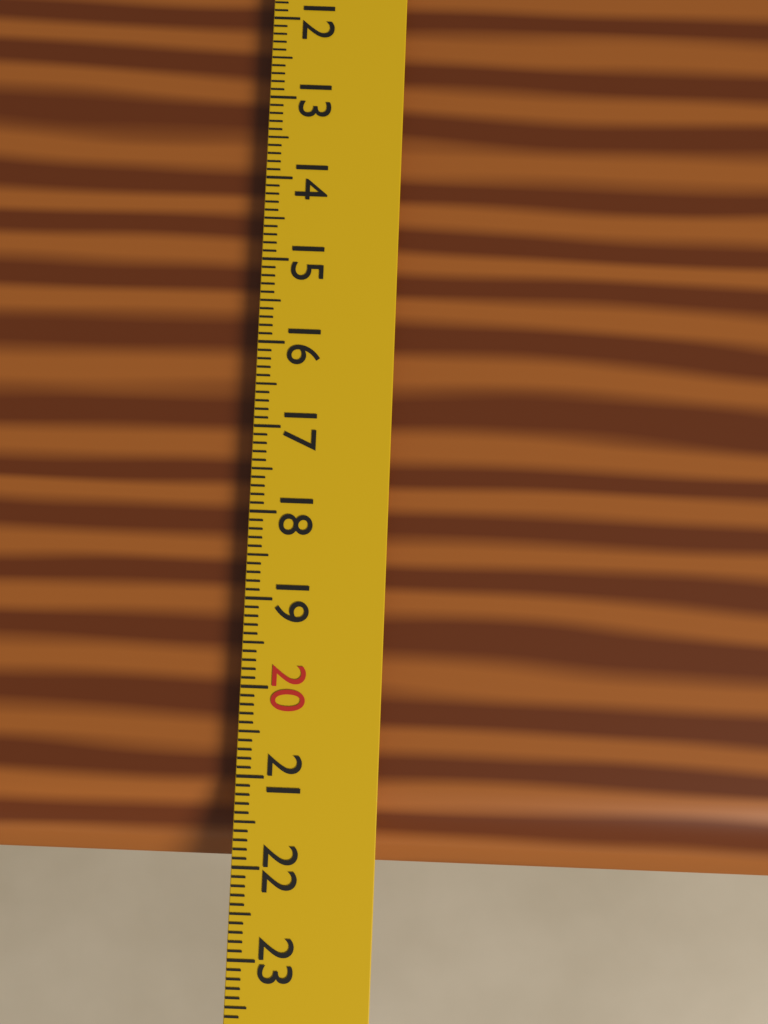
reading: 22.0 cm
